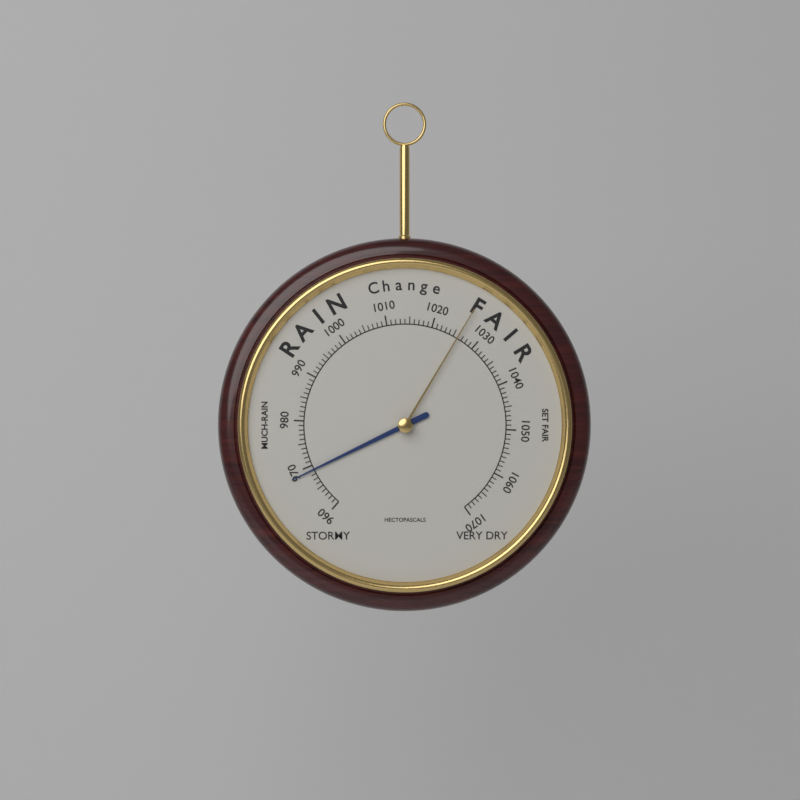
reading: 969 hPa
